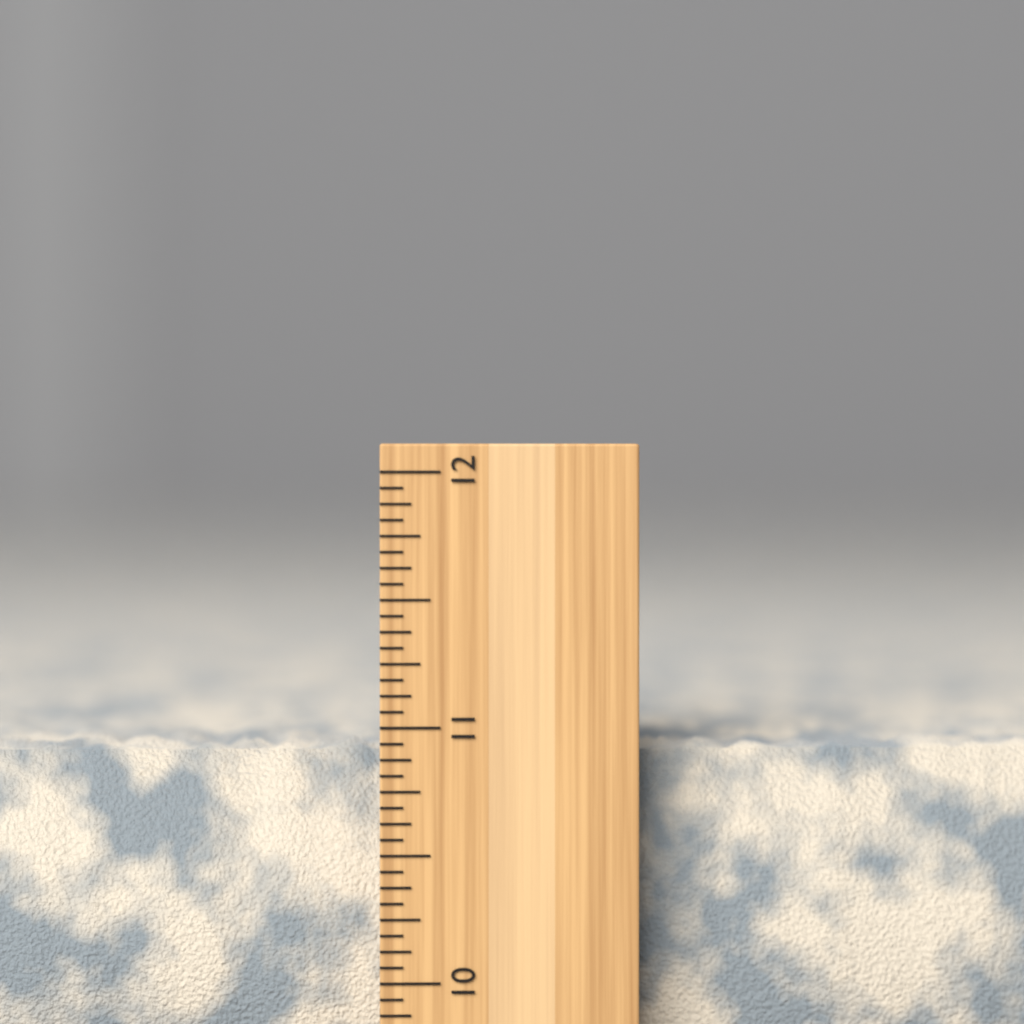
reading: 10.9375 inch
